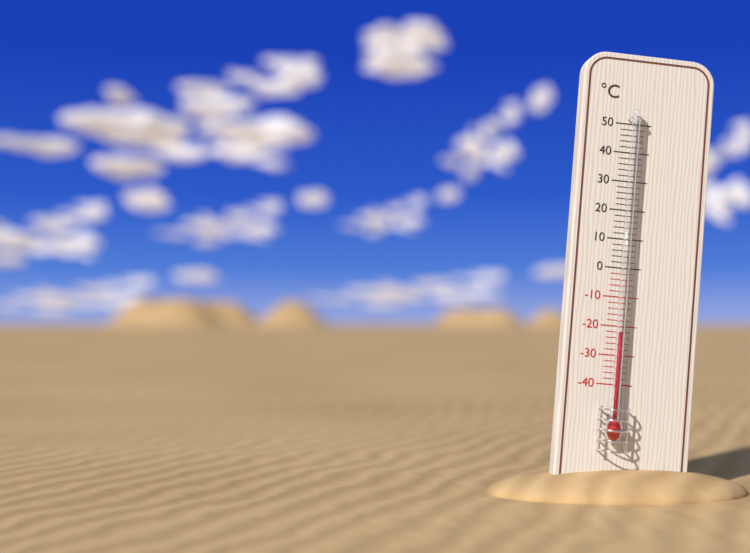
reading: -22 °C
